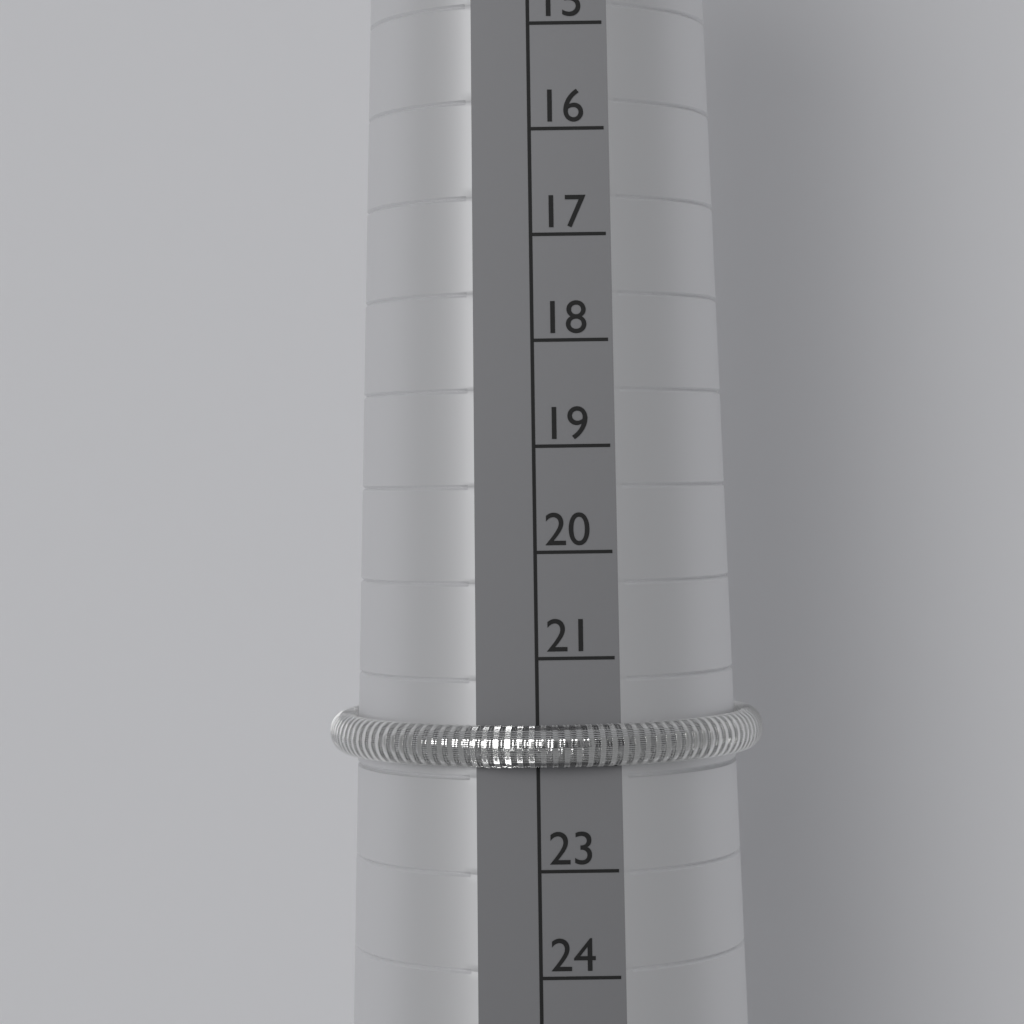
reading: 22 (no unit)
